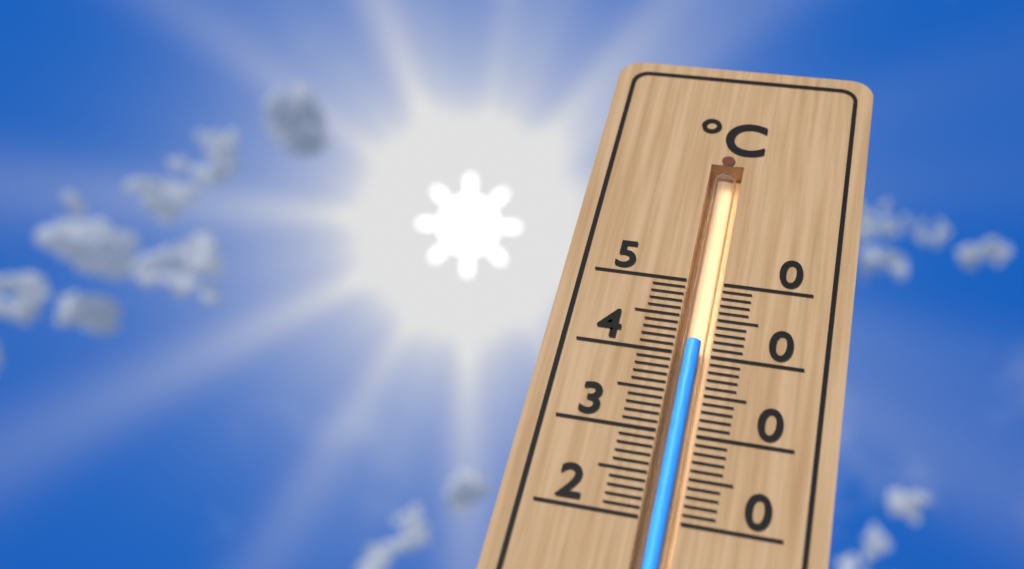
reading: 42 °C
